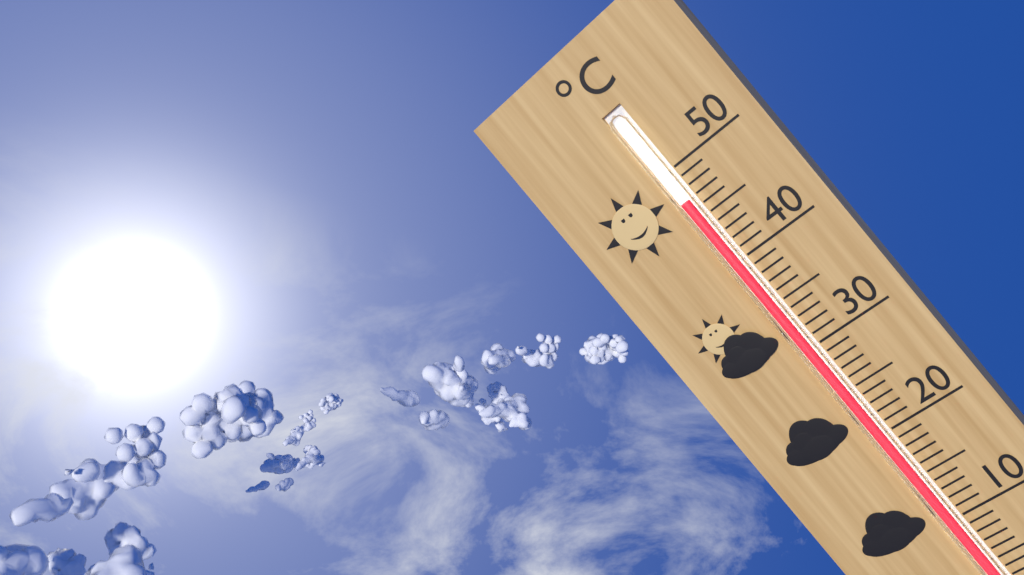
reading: 47 °C
